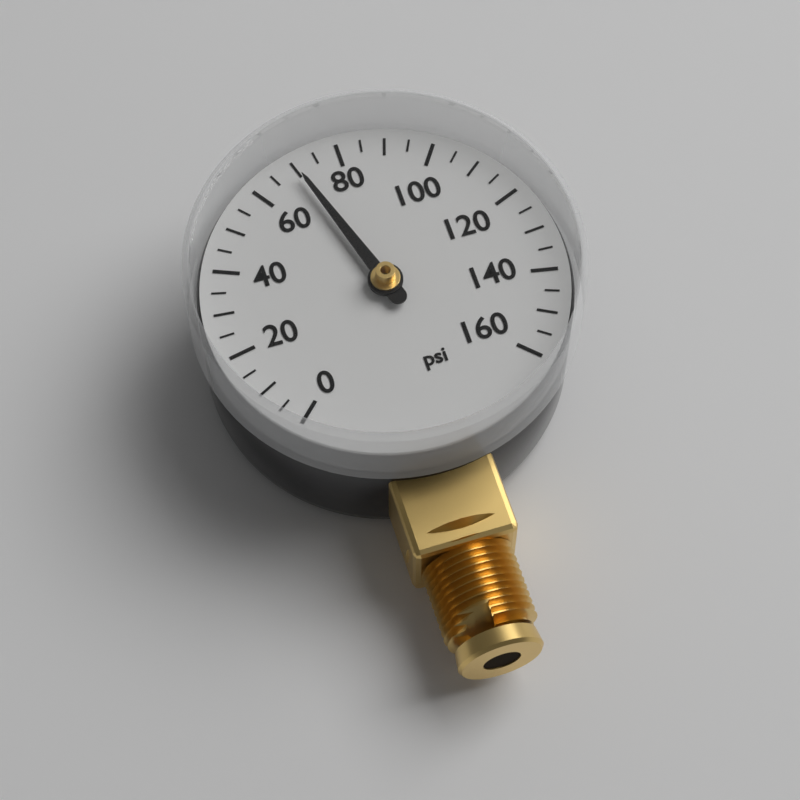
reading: 70 psi
